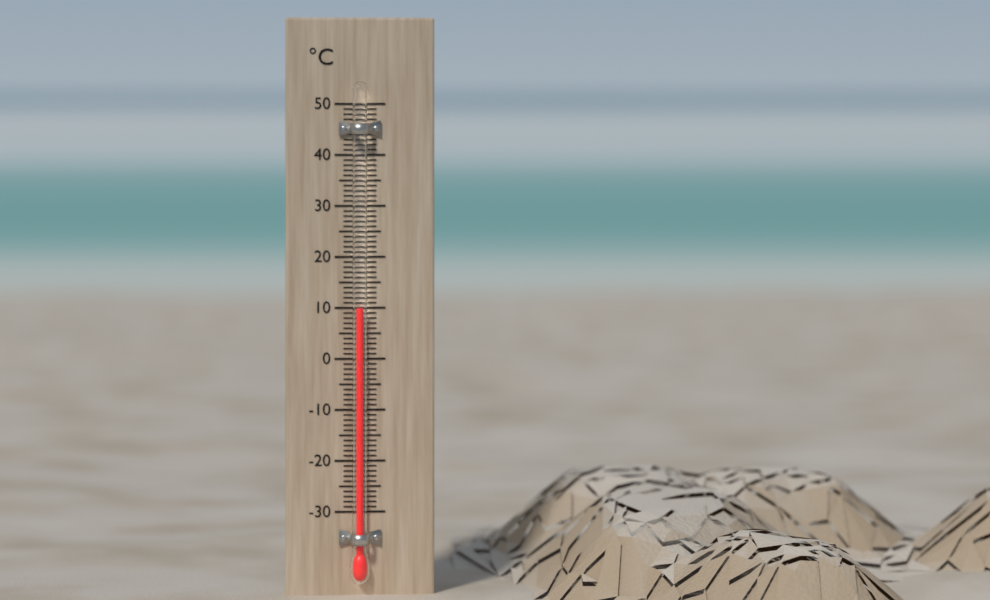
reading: 10 °C
